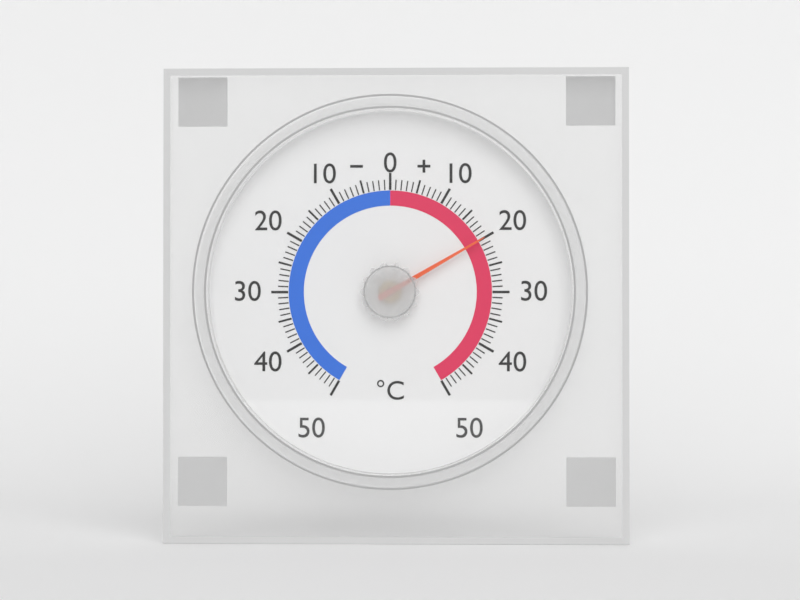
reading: 20 °C
